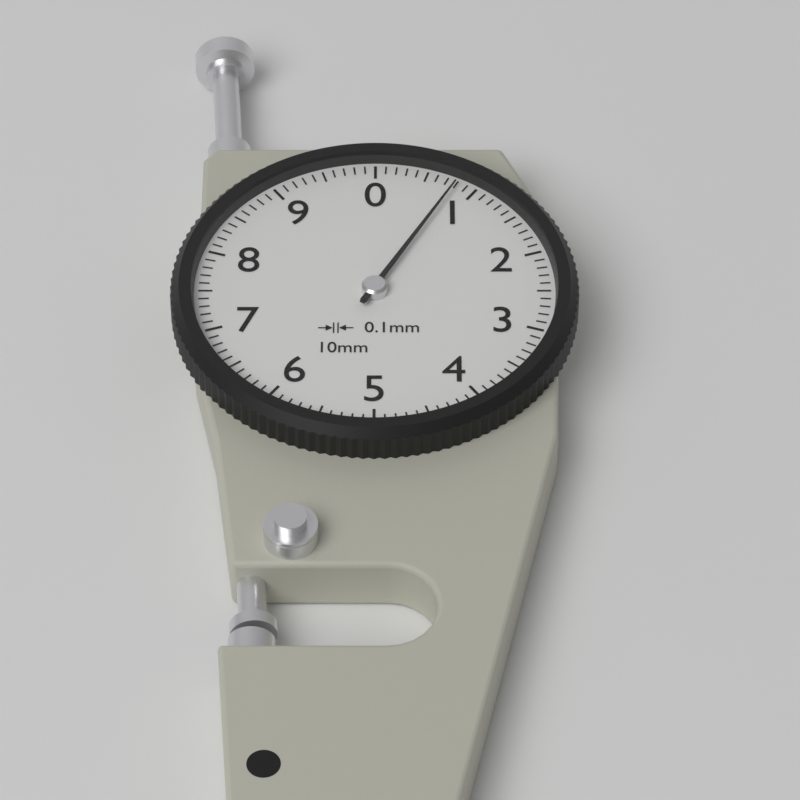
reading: 0.8 mm
